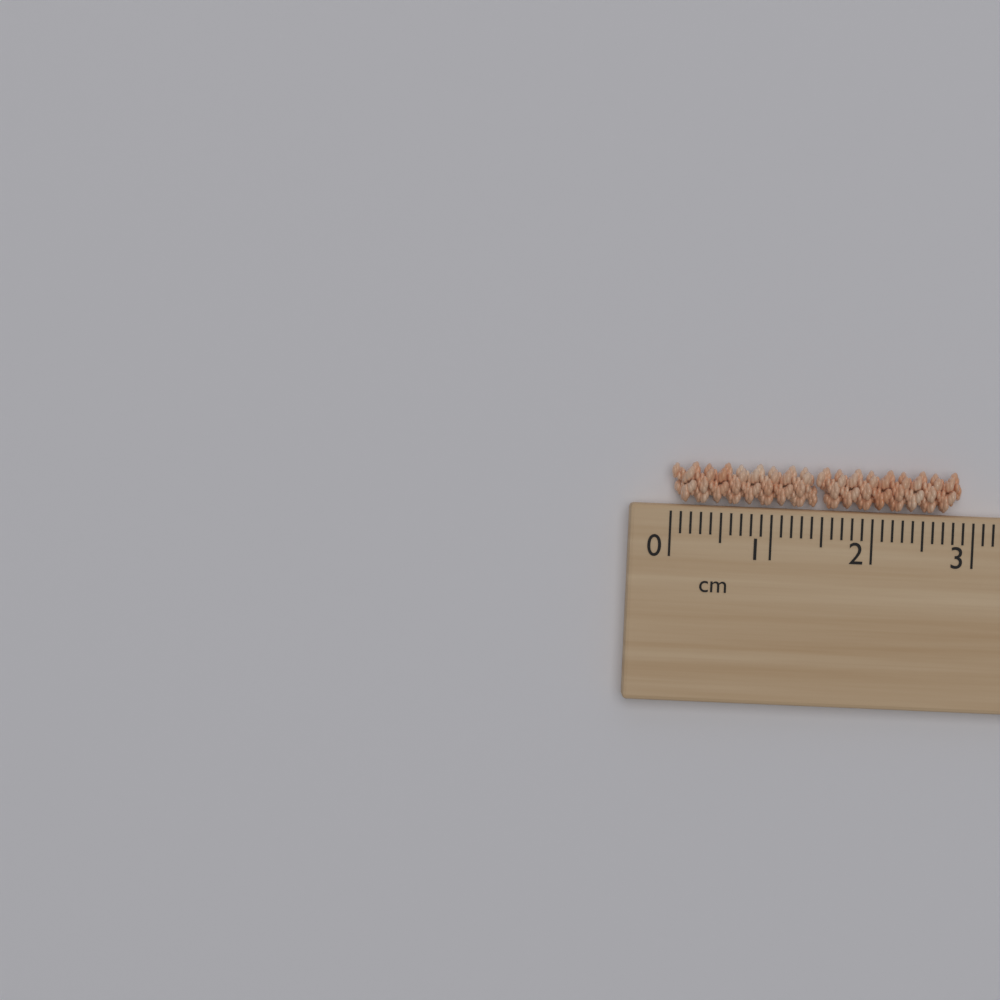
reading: 2.9 cm
